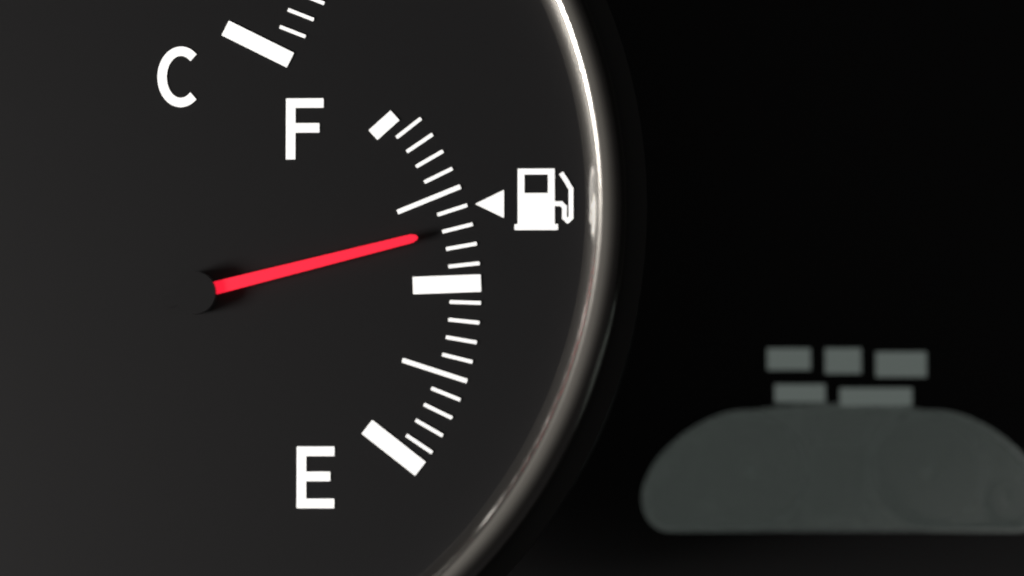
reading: 0.65 (no unit)
